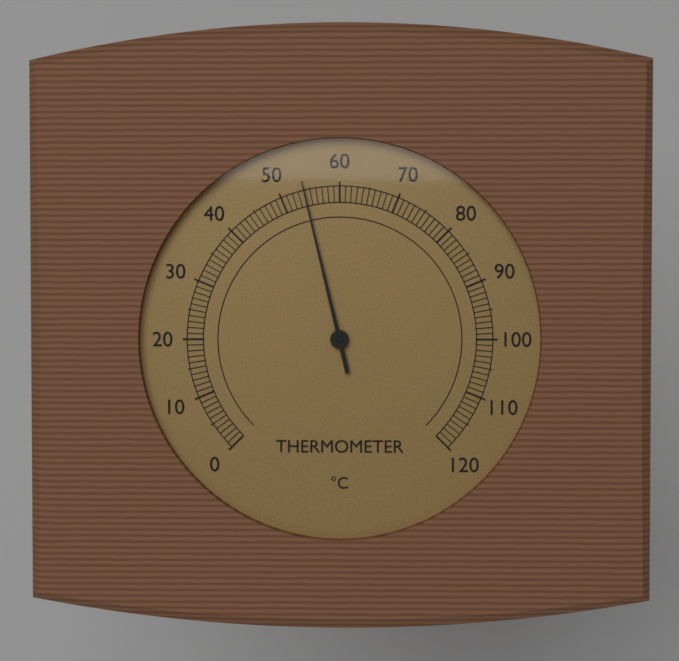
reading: 54 °C
